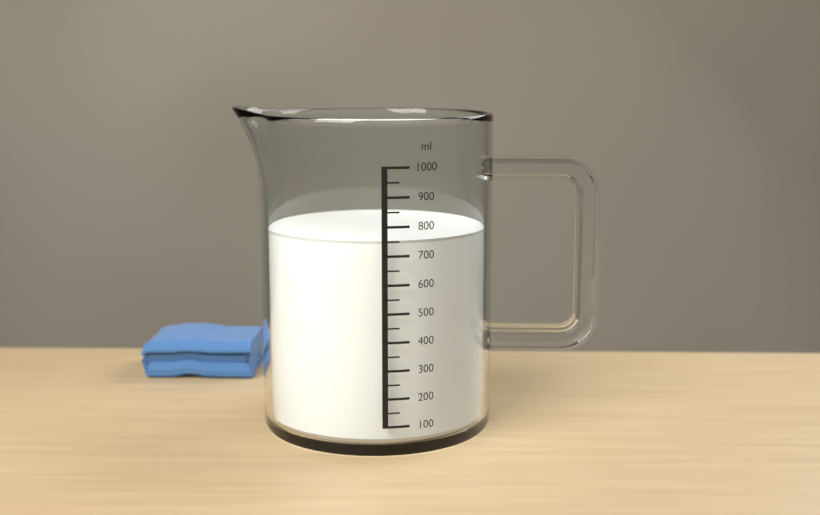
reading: 750 ml
